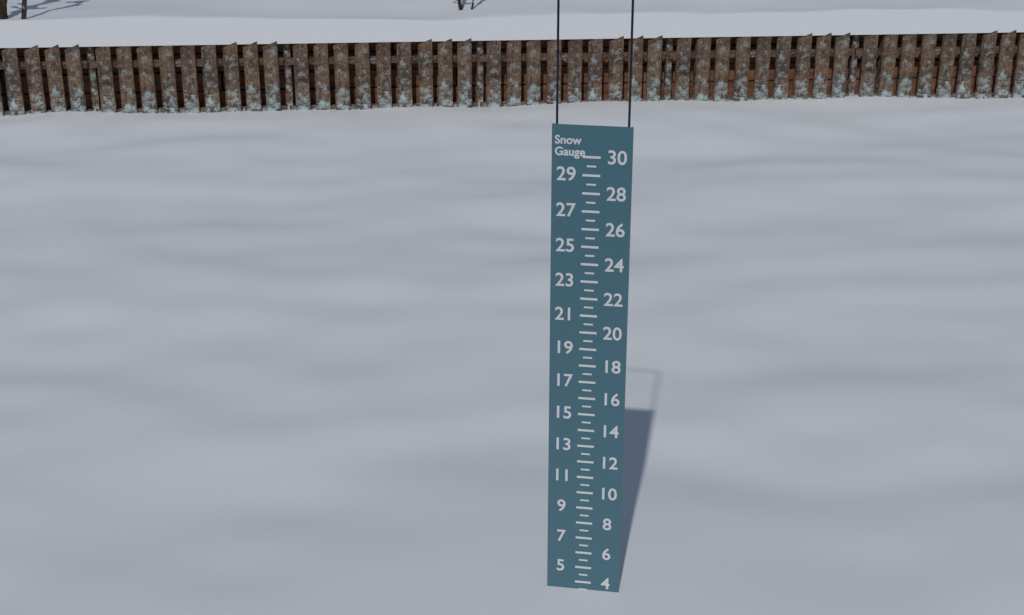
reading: 3.5 (no unit)
